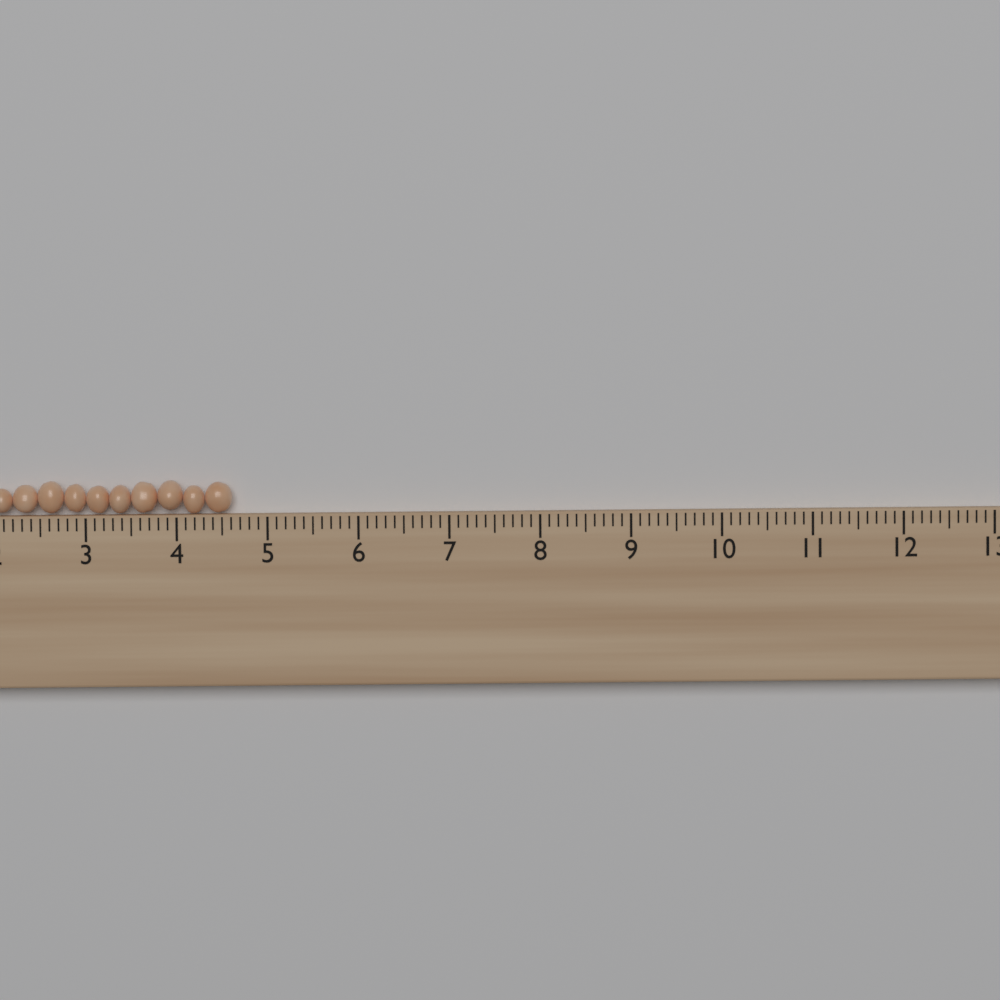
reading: 4.6 cm
